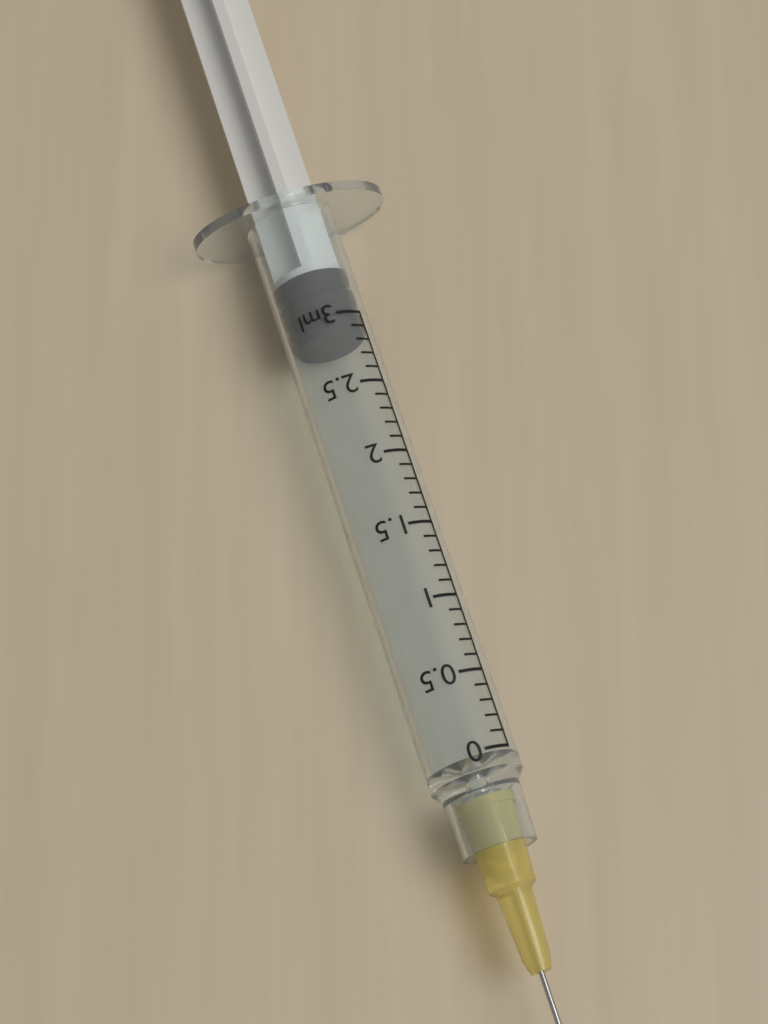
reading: 2.9 ml
